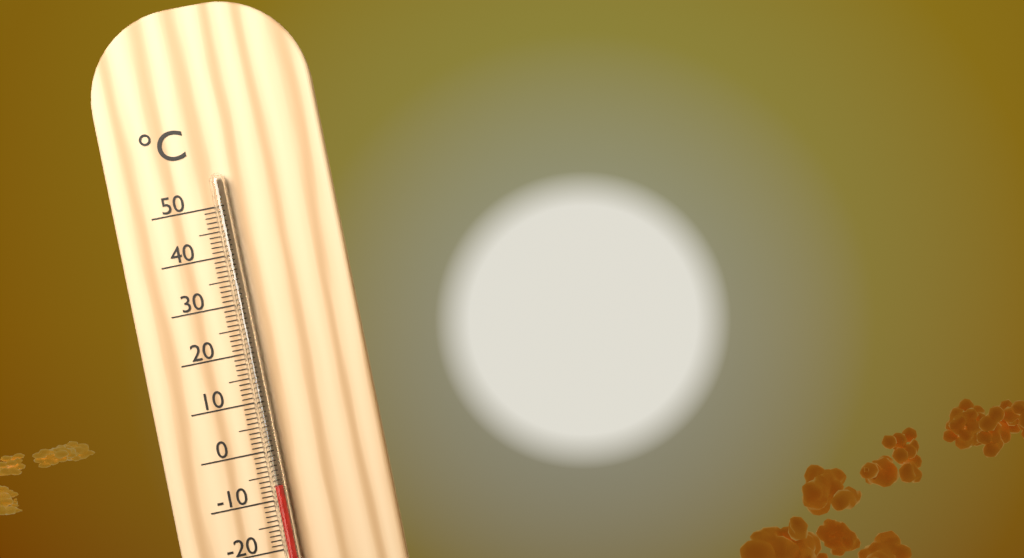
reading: -7 °C
